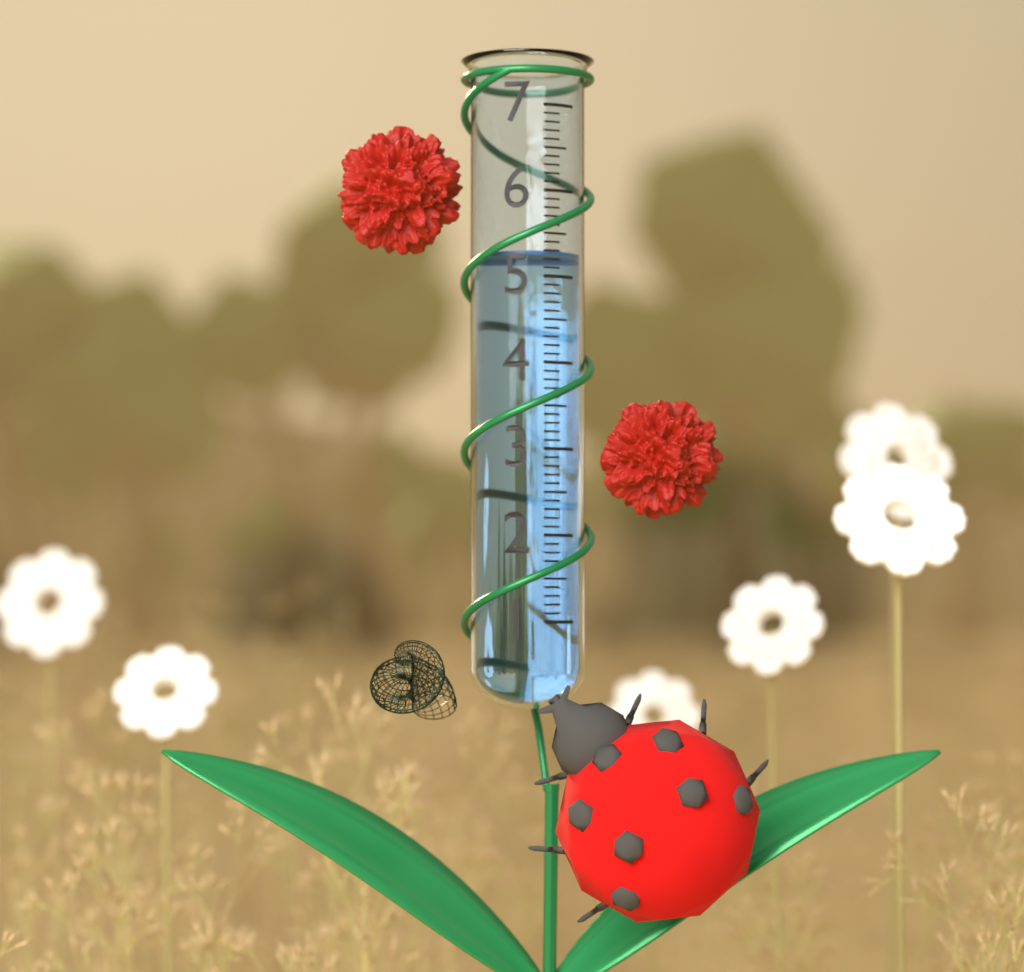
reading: 5.3 (no unit)
